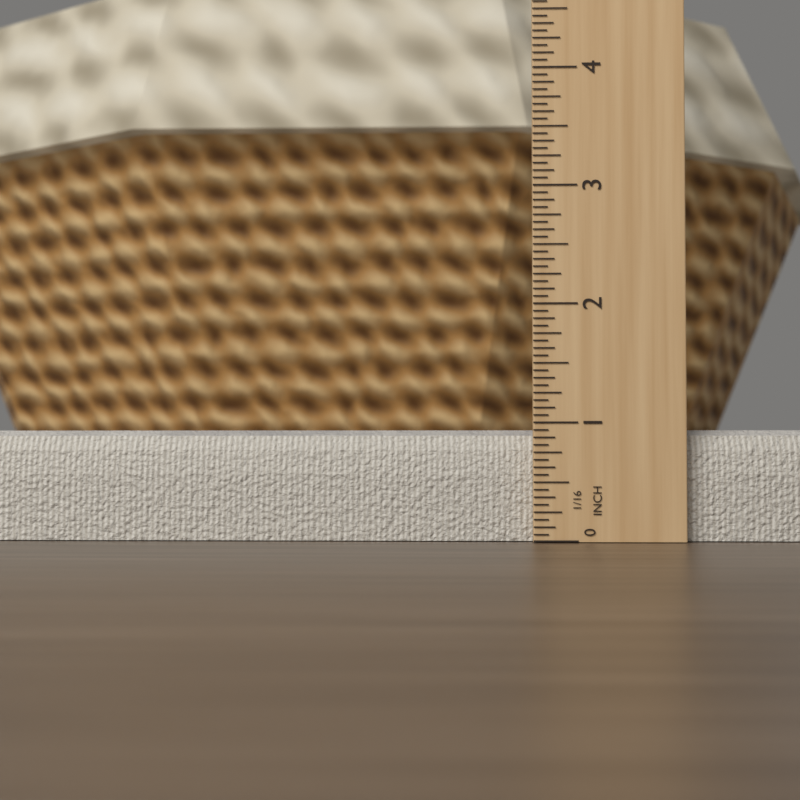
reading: 0.9375 in
